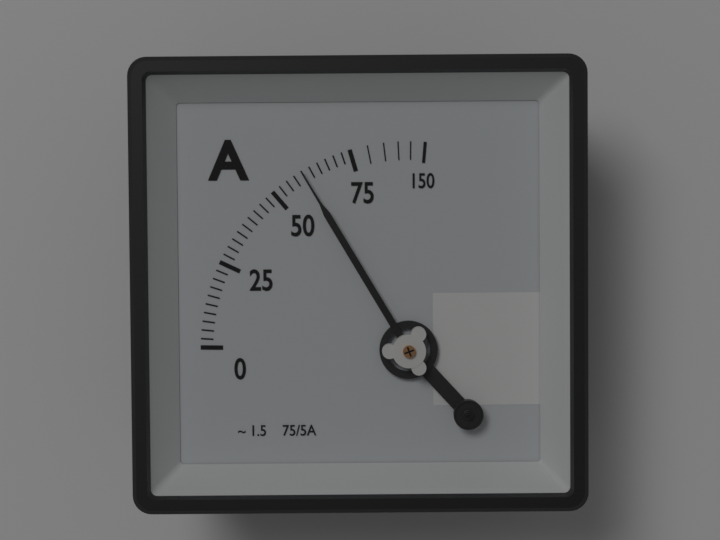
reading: 60.0 A
